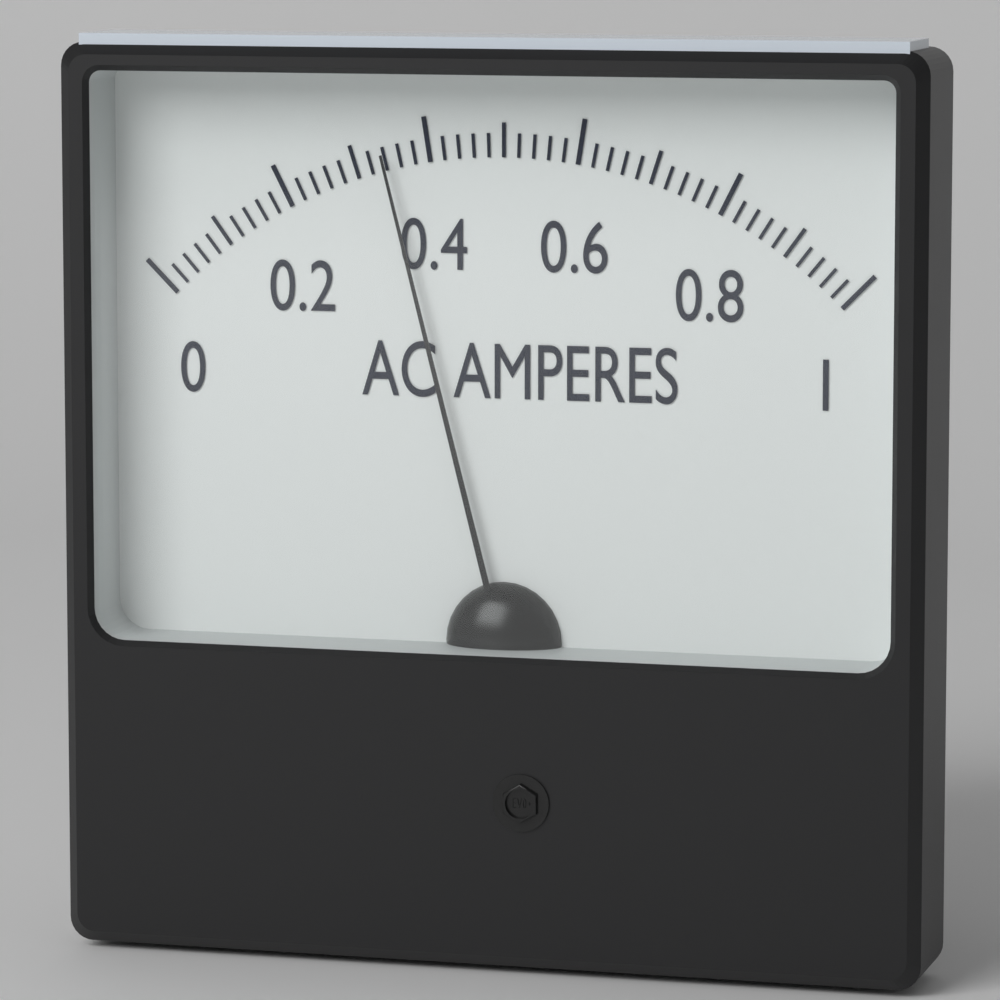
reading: 0.34 A
